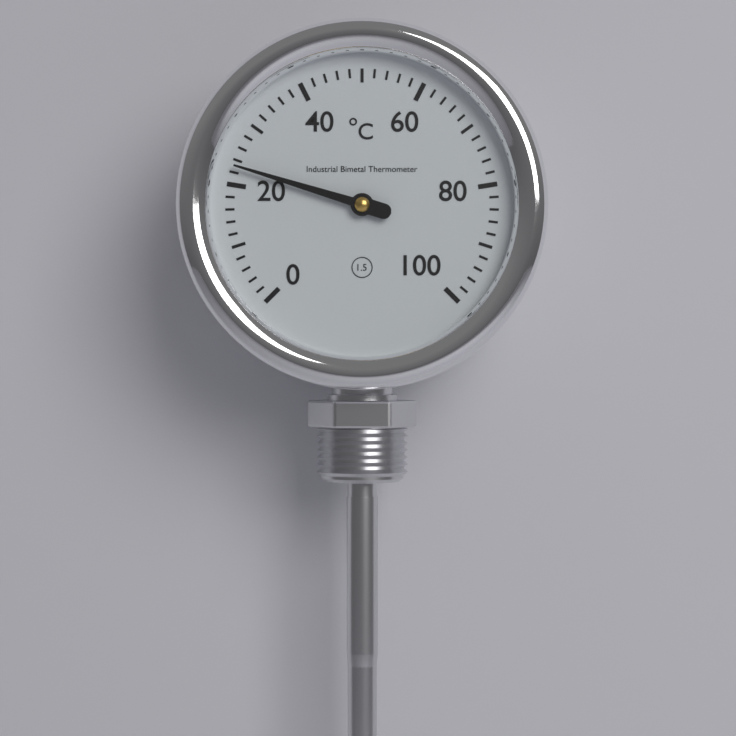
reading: 23 °C
